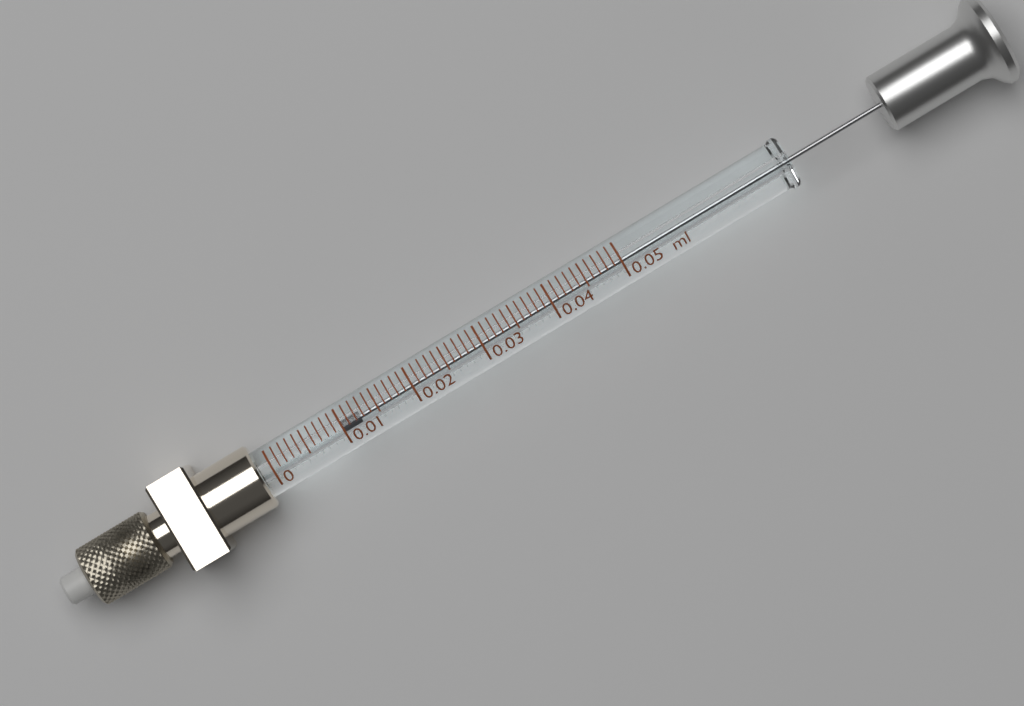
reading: 0.010 ml
